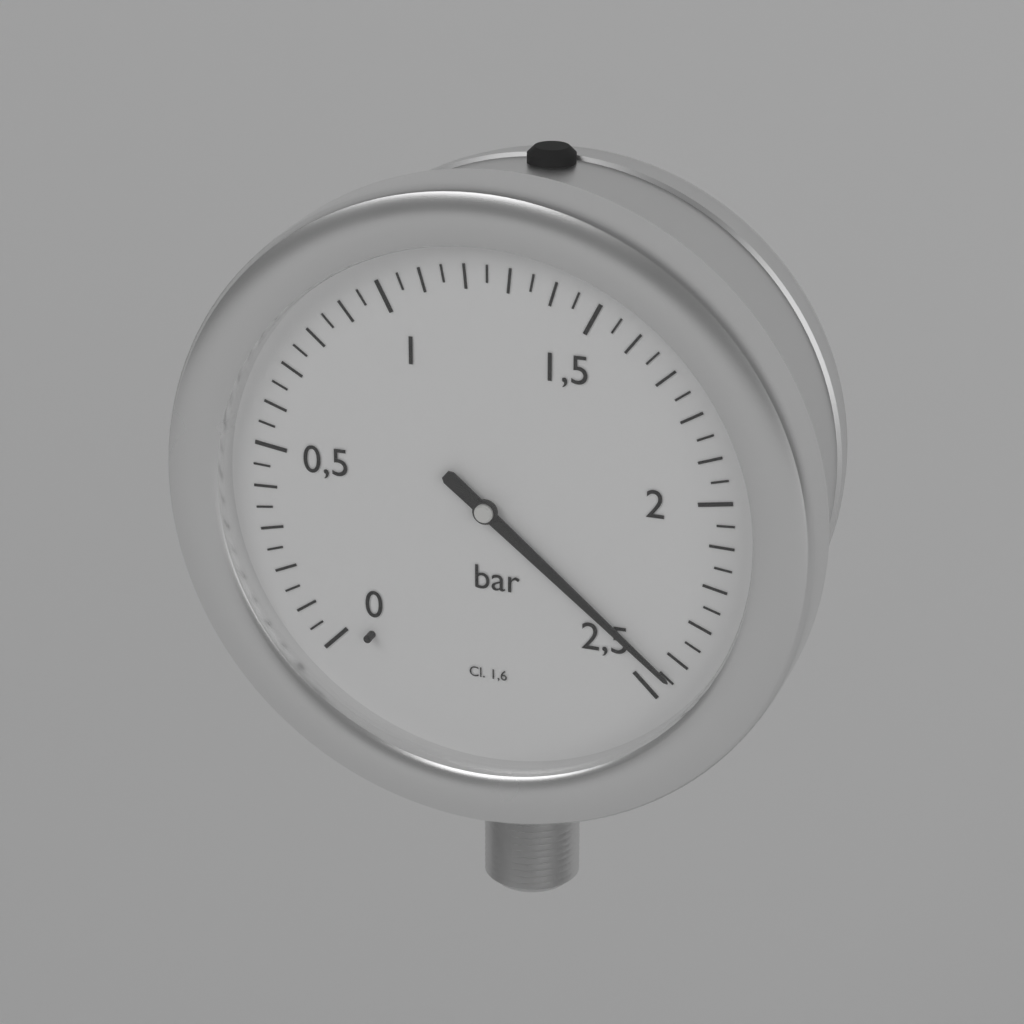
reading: 2.45 bar
